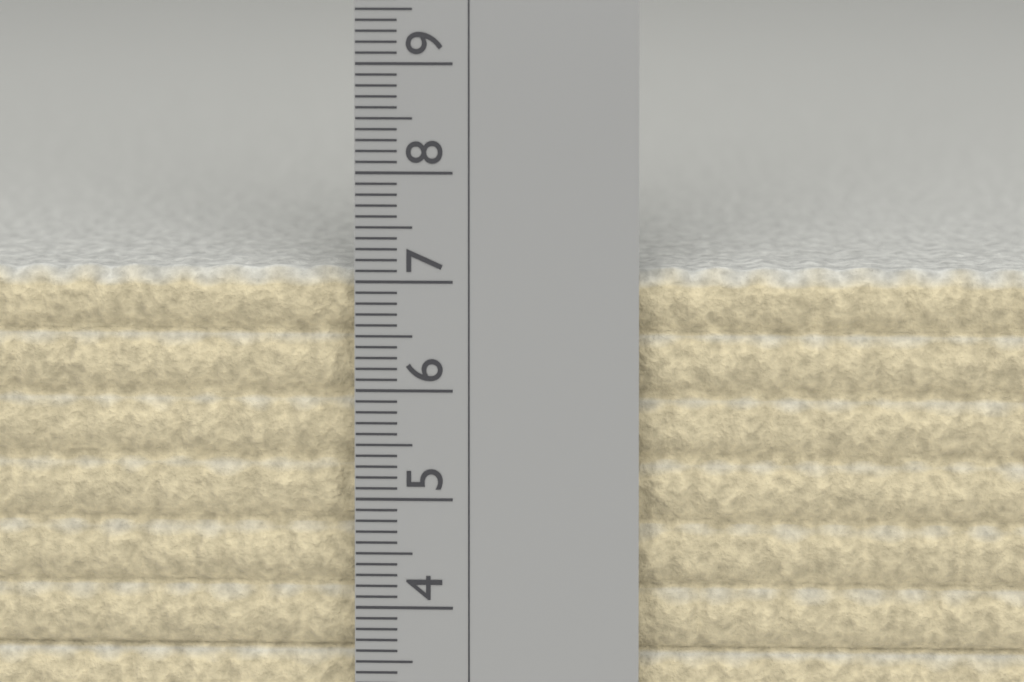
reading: 7.1 cm
